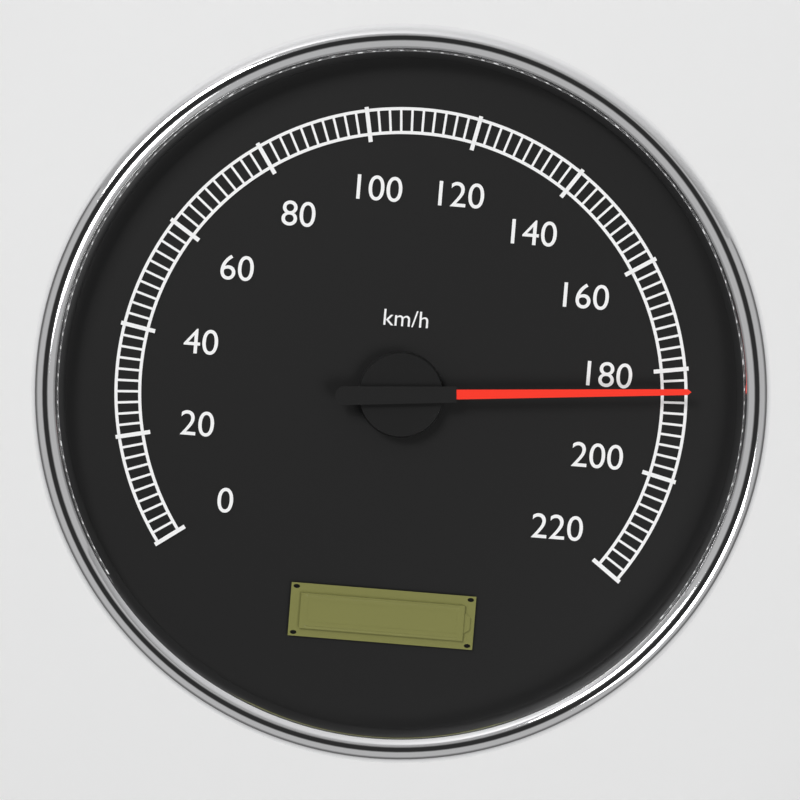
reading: 184 km/h
